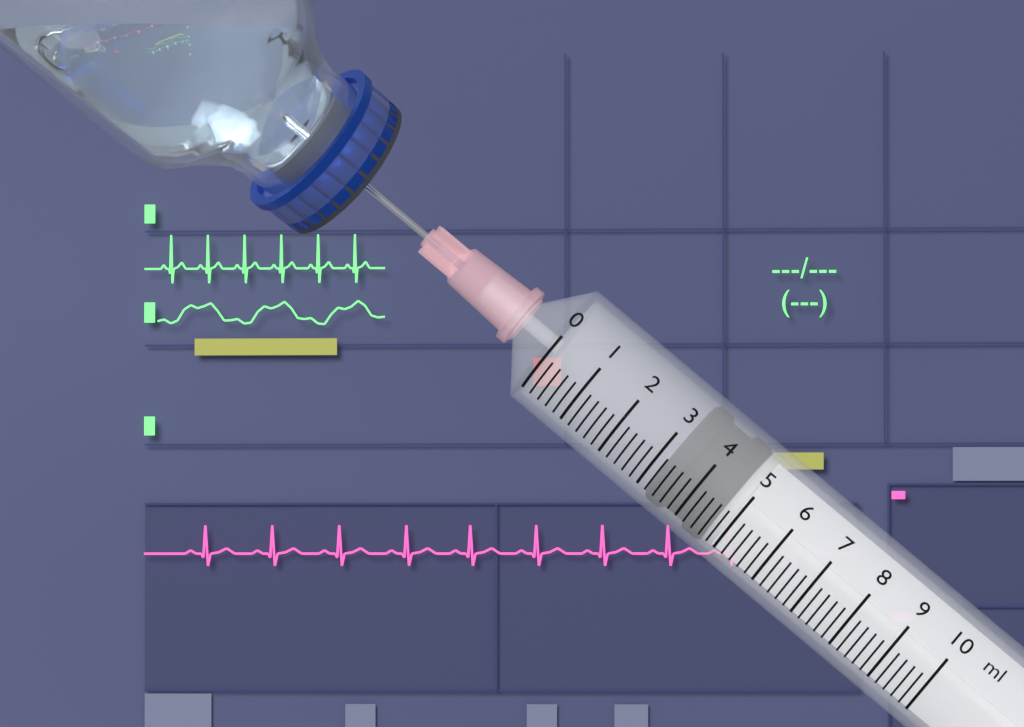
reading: 3.2 ml
